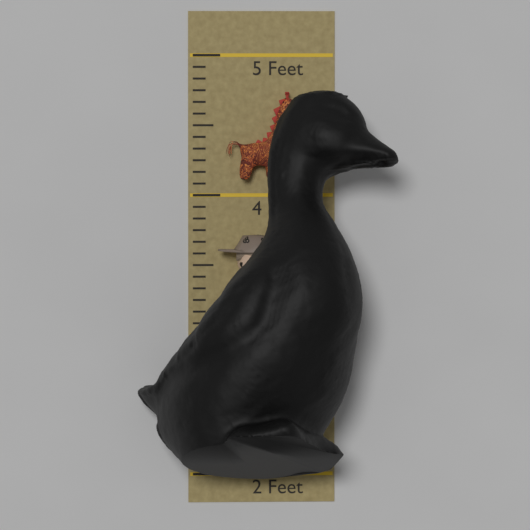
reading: 4.749999 Feet
